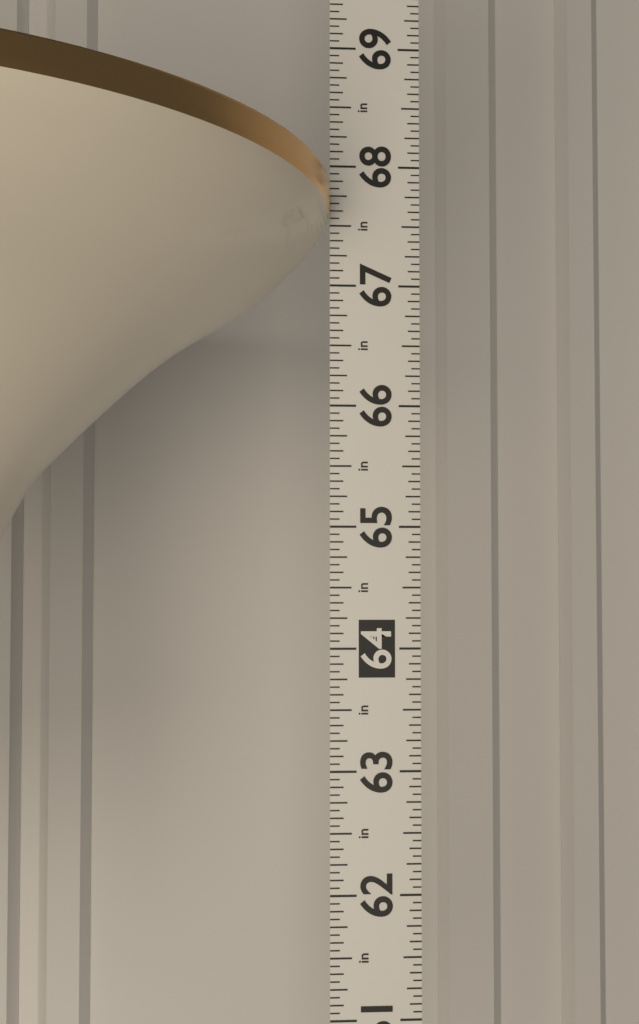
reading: 67.7500 in
